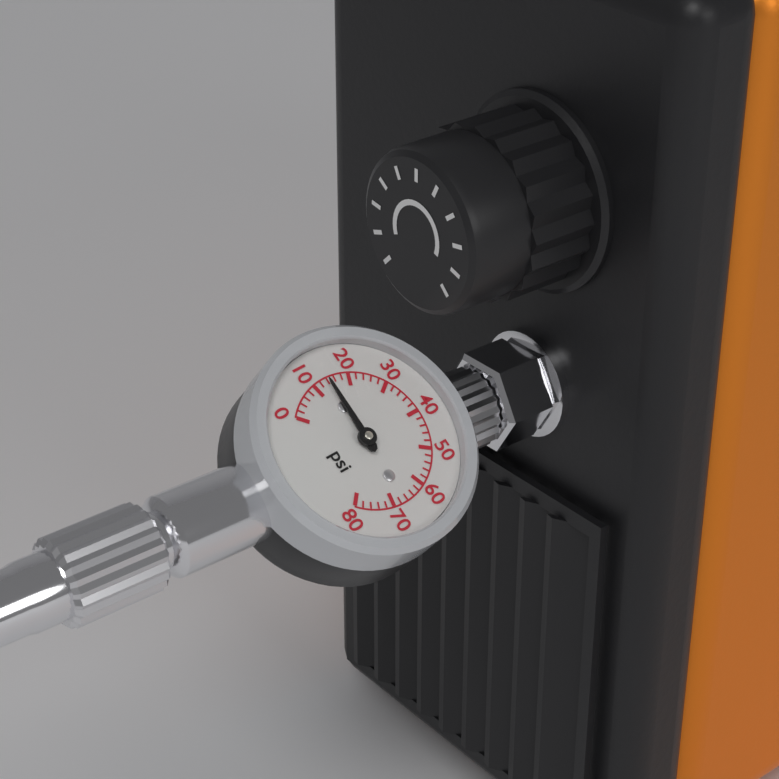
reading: 14 psi
